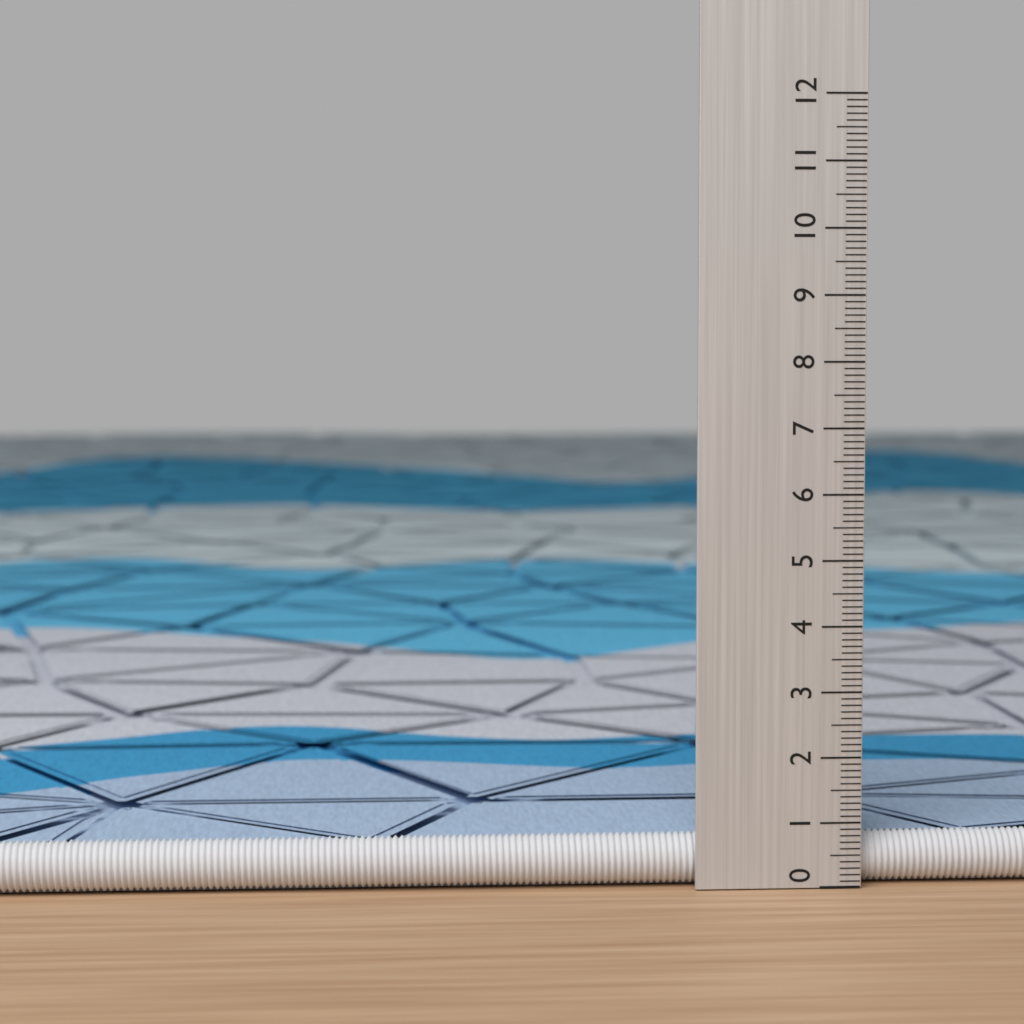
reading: 0.8 (no unit)
